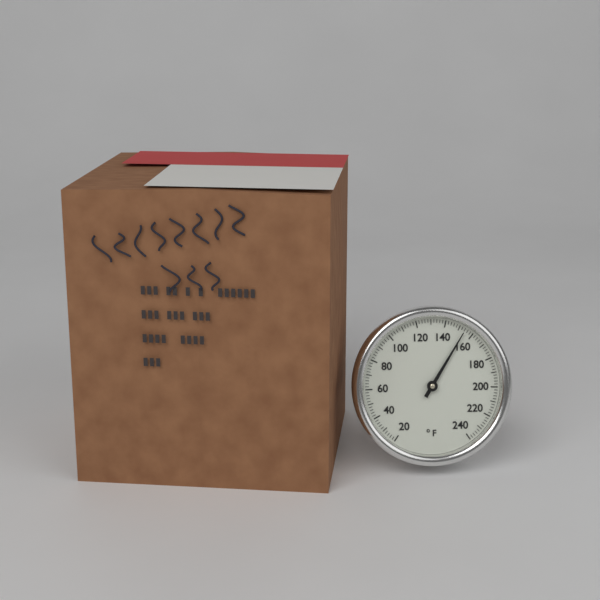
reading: 154 °F
